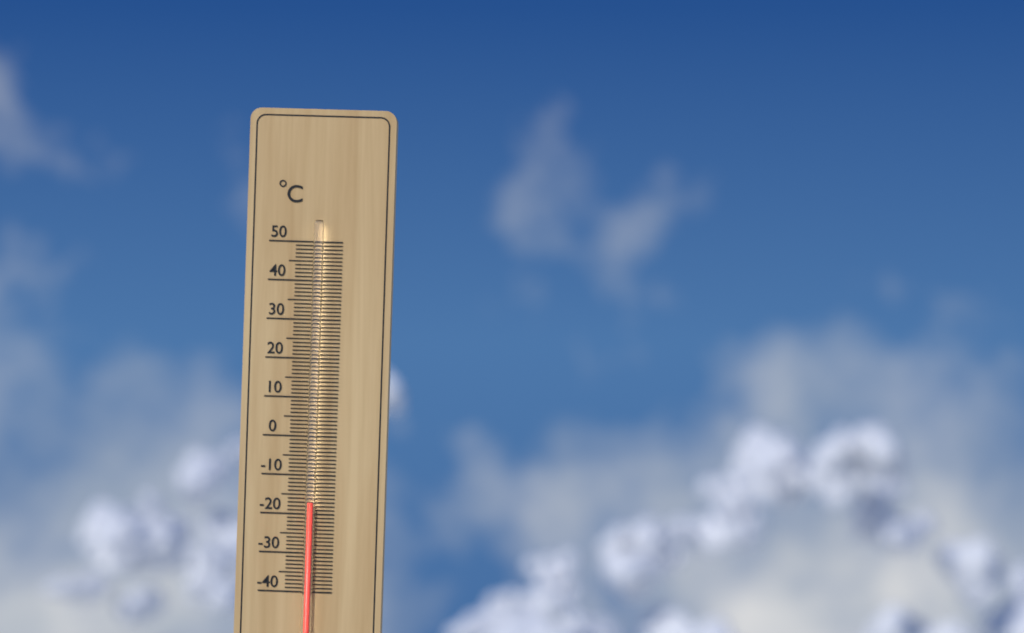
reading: -17 °C
